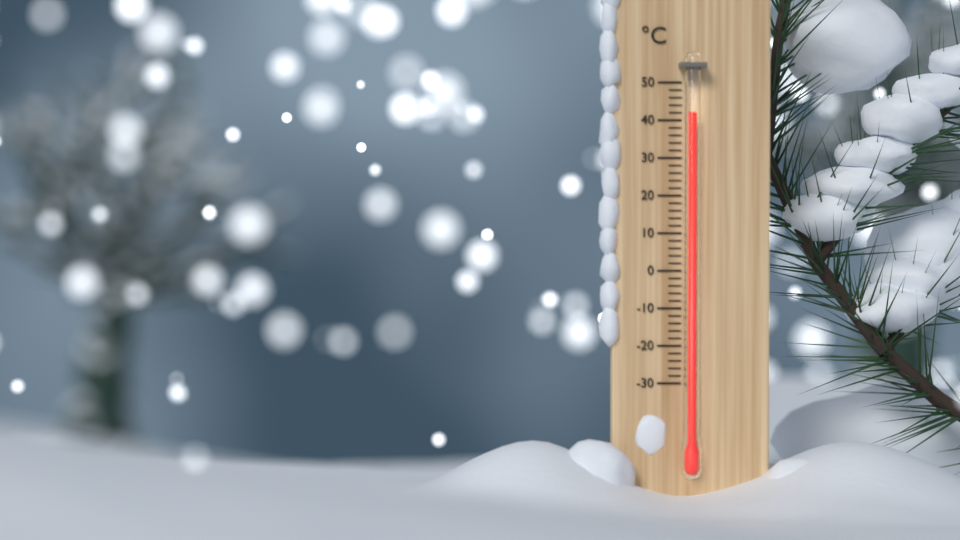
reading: 42 °C
